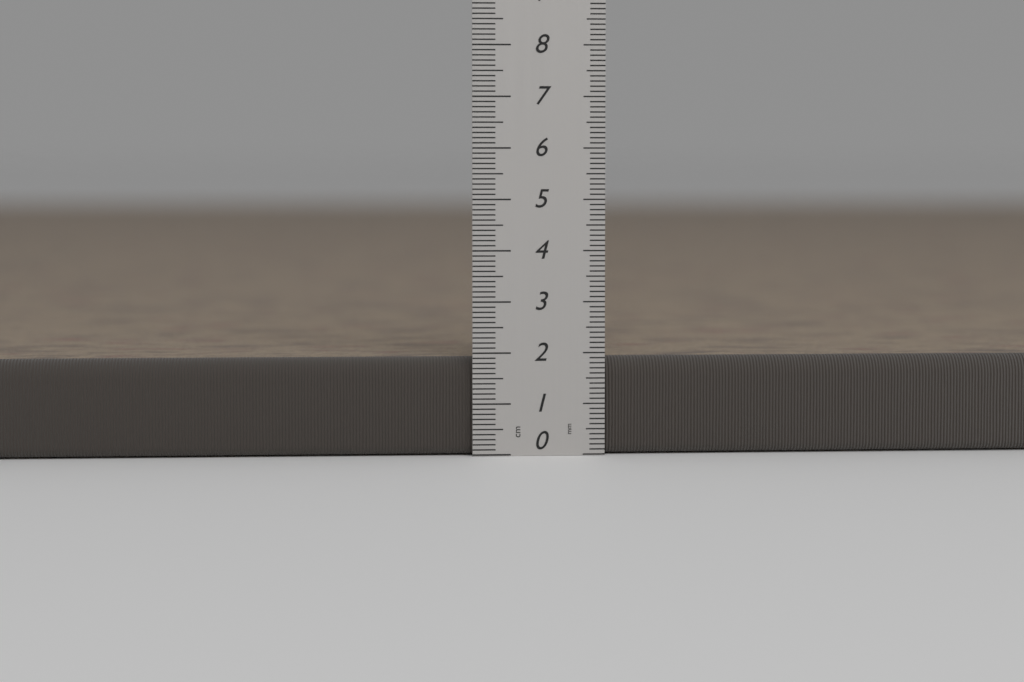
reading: 1.9 cm
